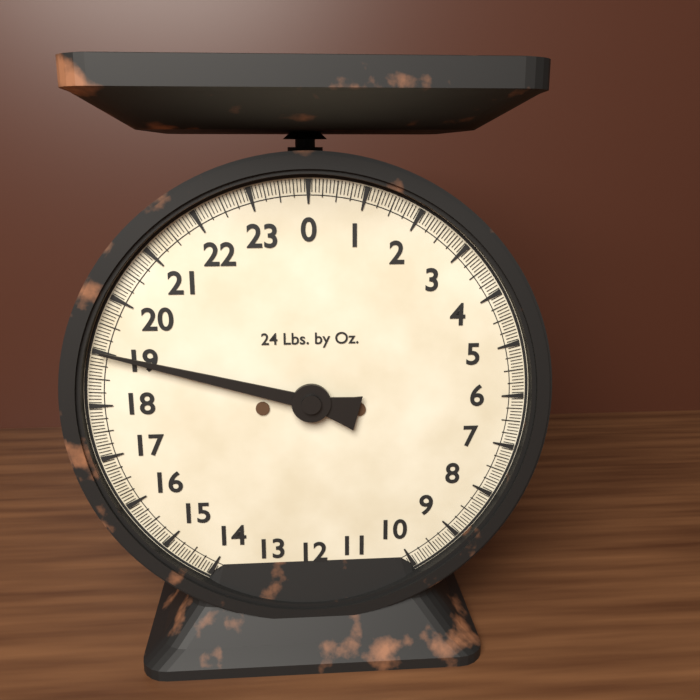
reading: 19.0000 lb
